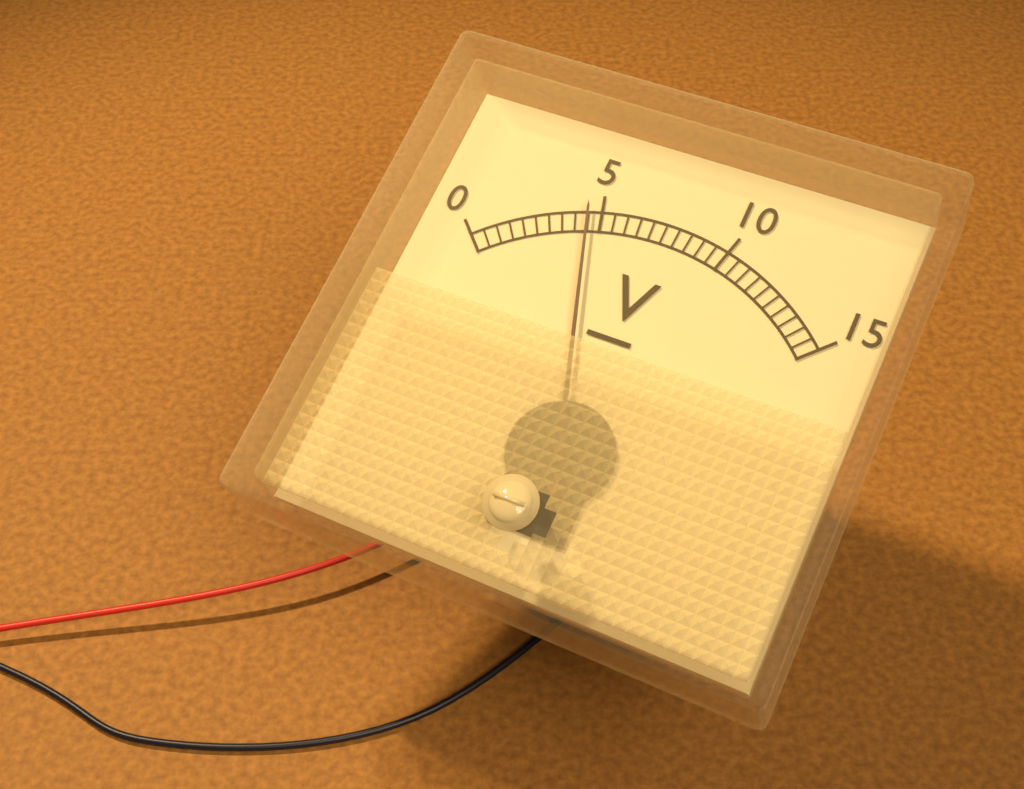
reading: 4.5 V
